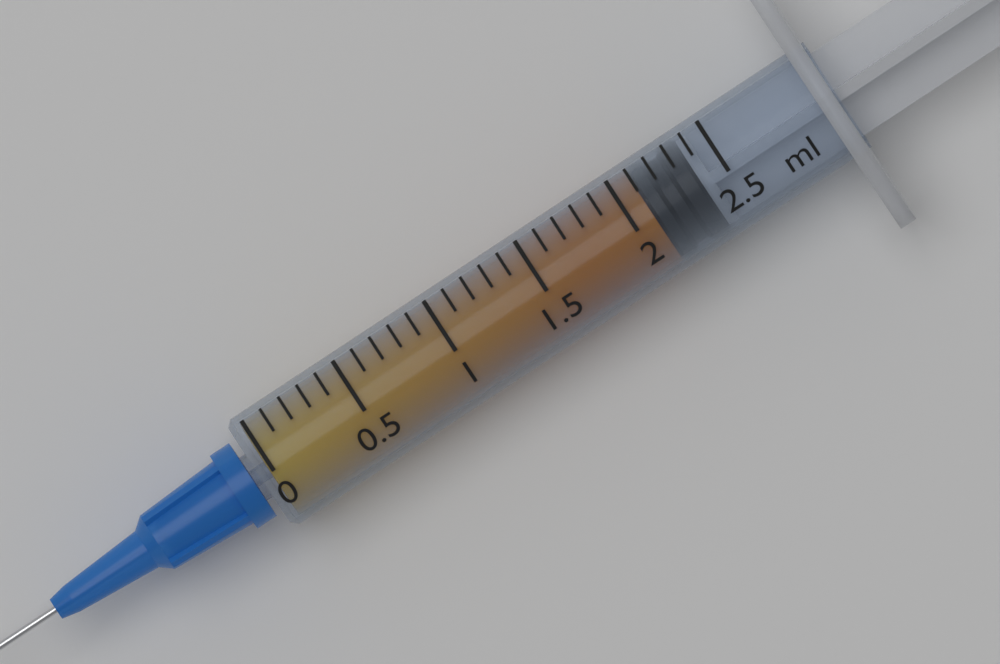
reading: 2.1 ml
